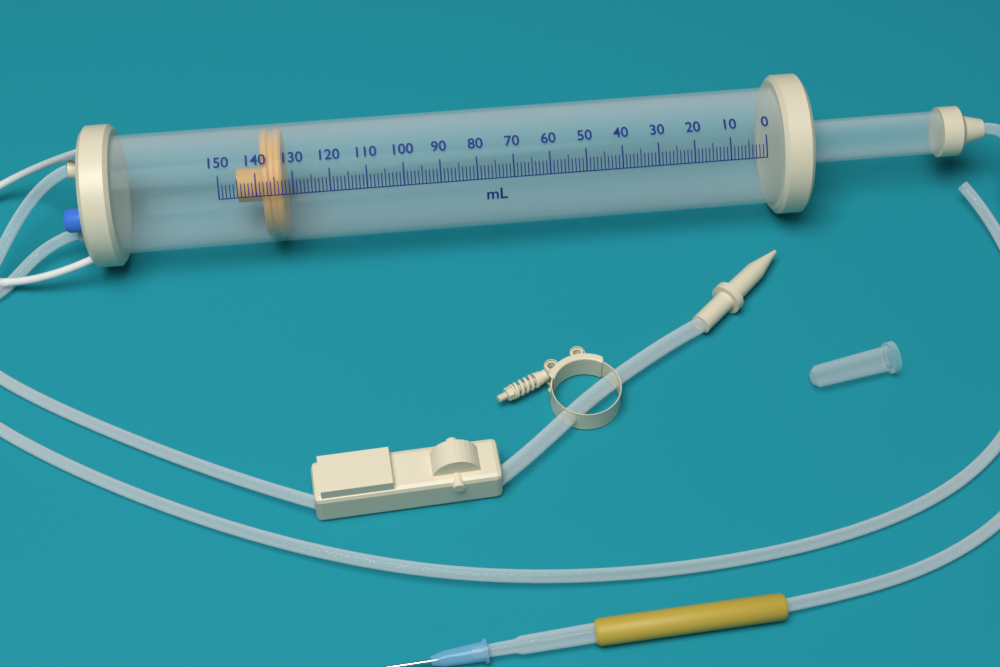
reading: 133 ml
